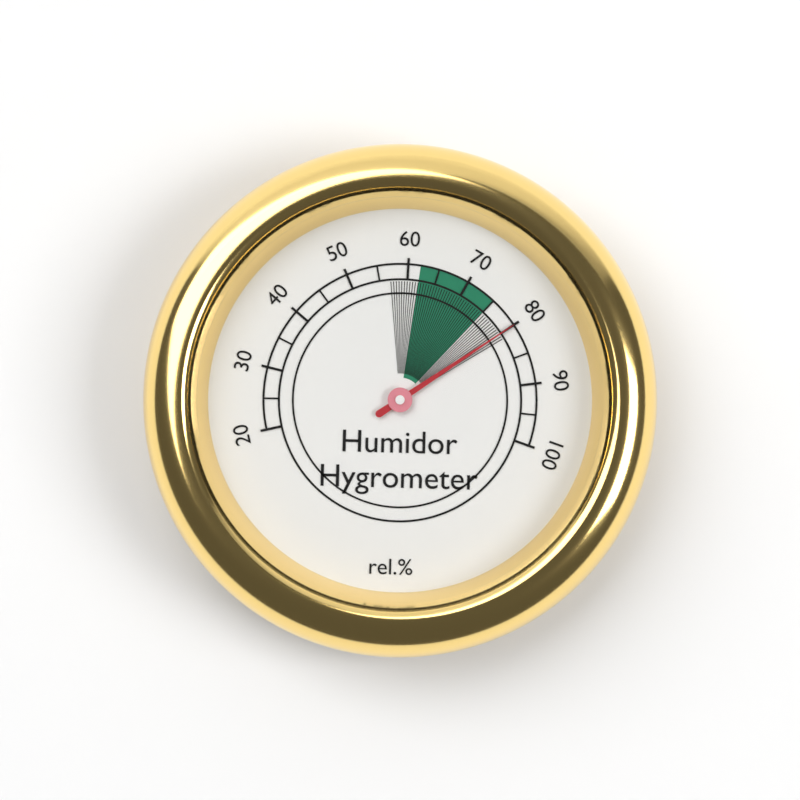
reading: 80 %
